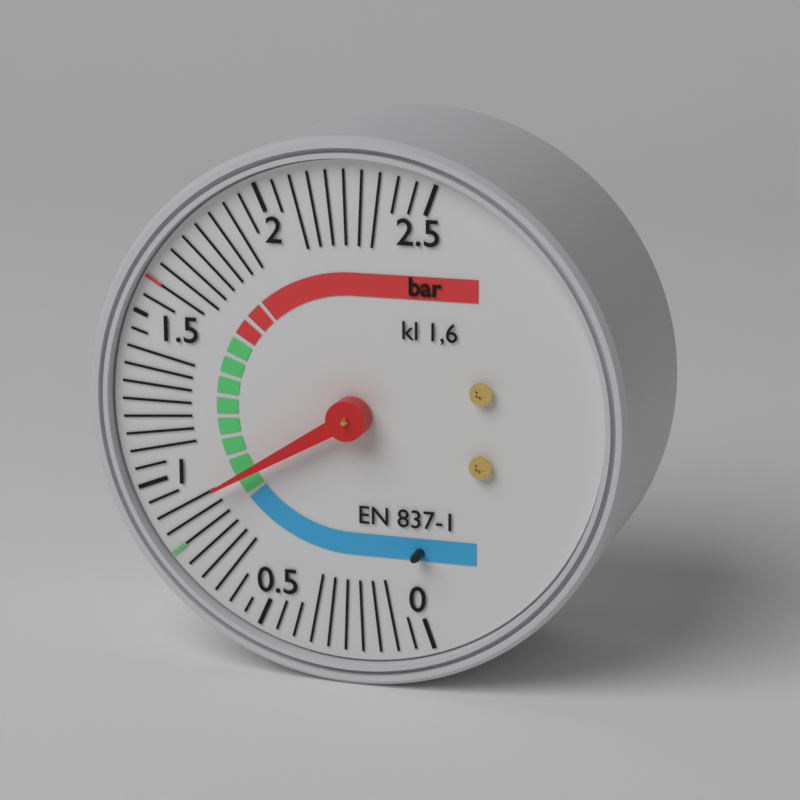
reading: 0.90 bar
